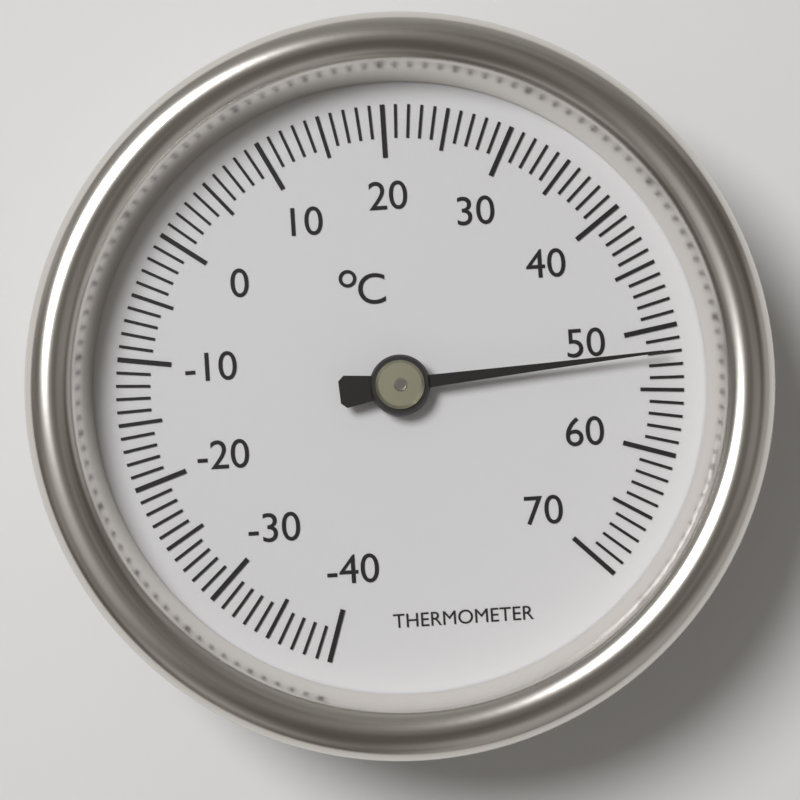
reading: 52 °C
